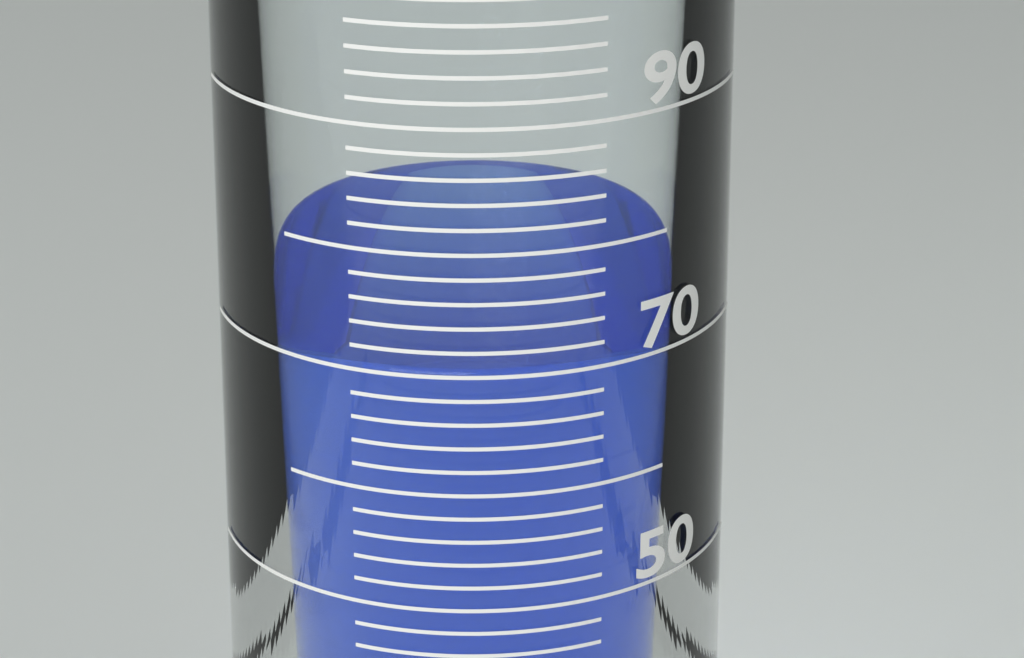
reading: 70 ml
